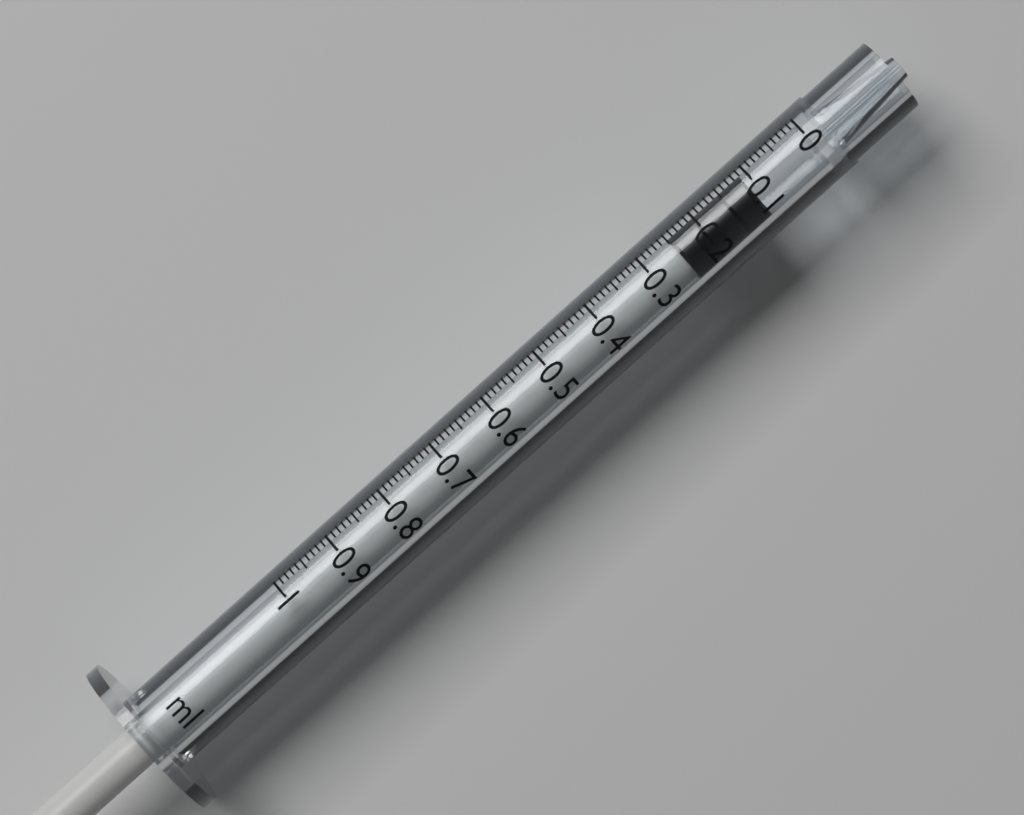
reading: 0.11 ml
